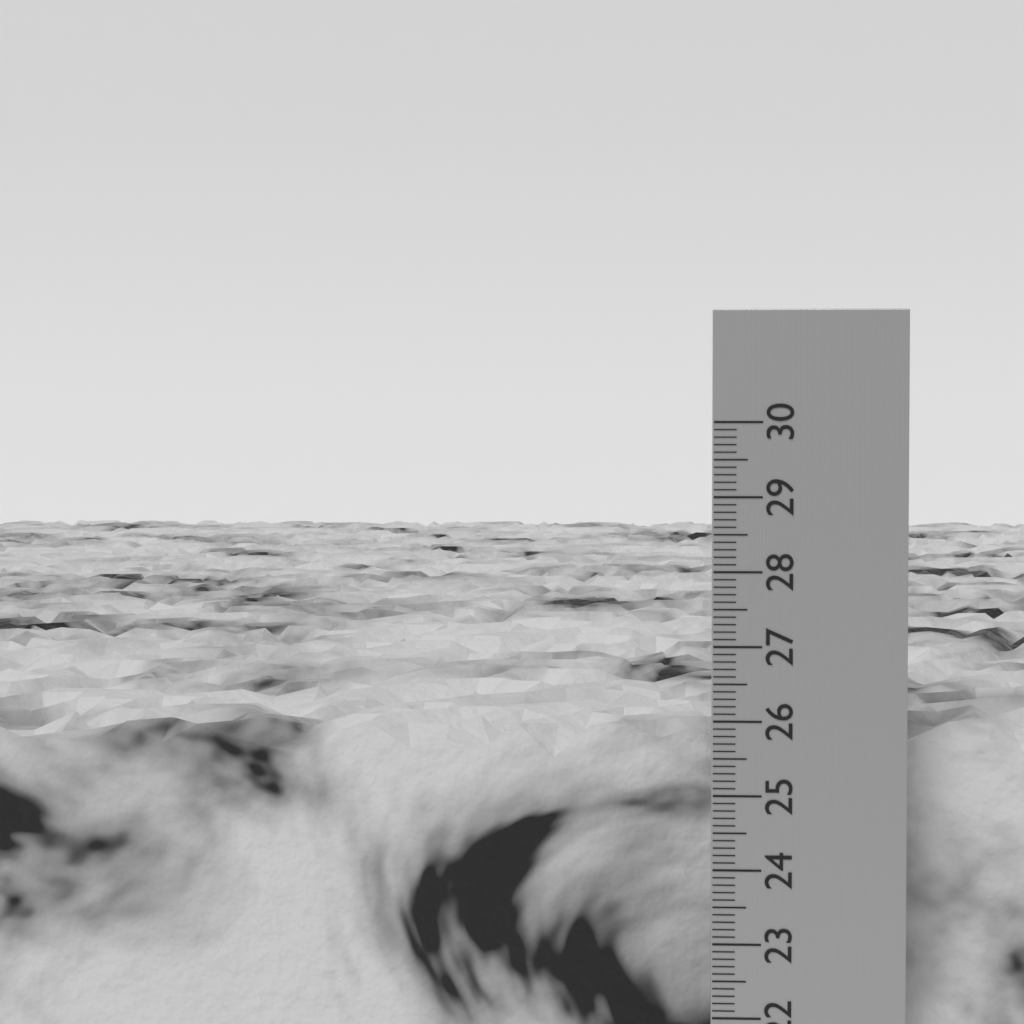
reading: 25.8 cm
